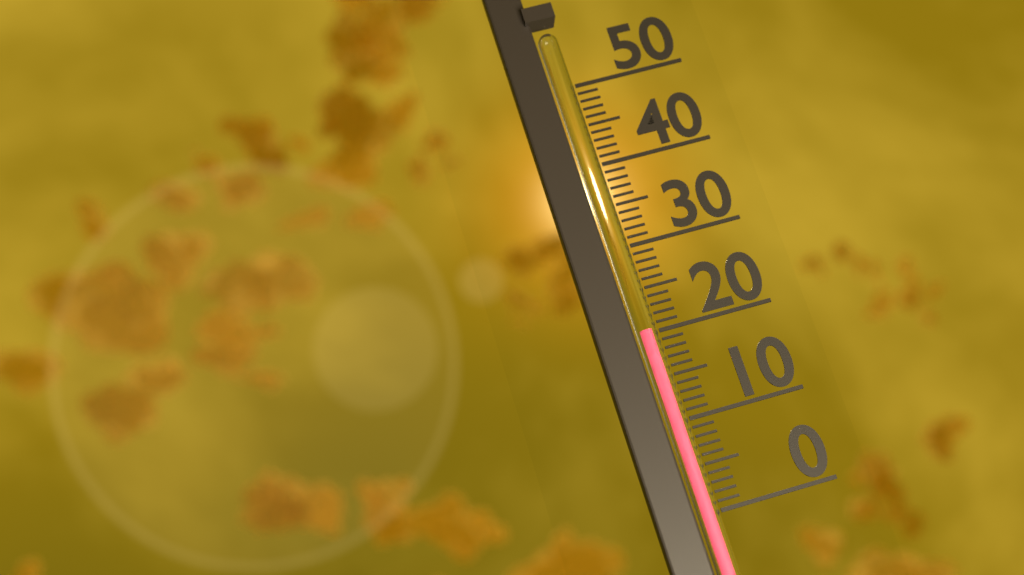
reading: 20 (no unit)
